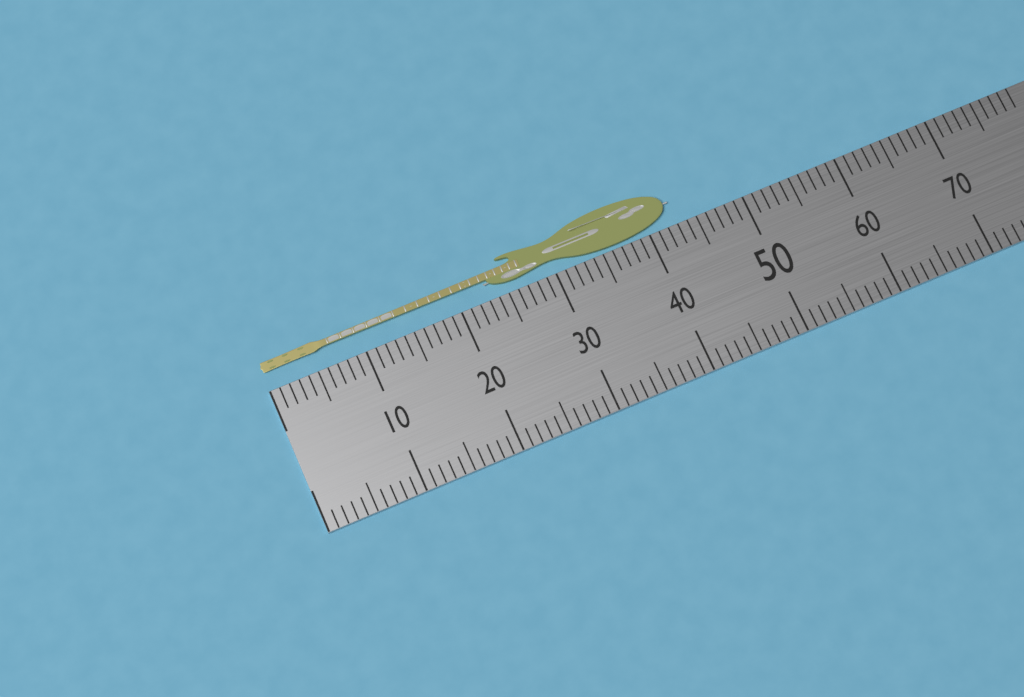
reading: 43 (no unit)
